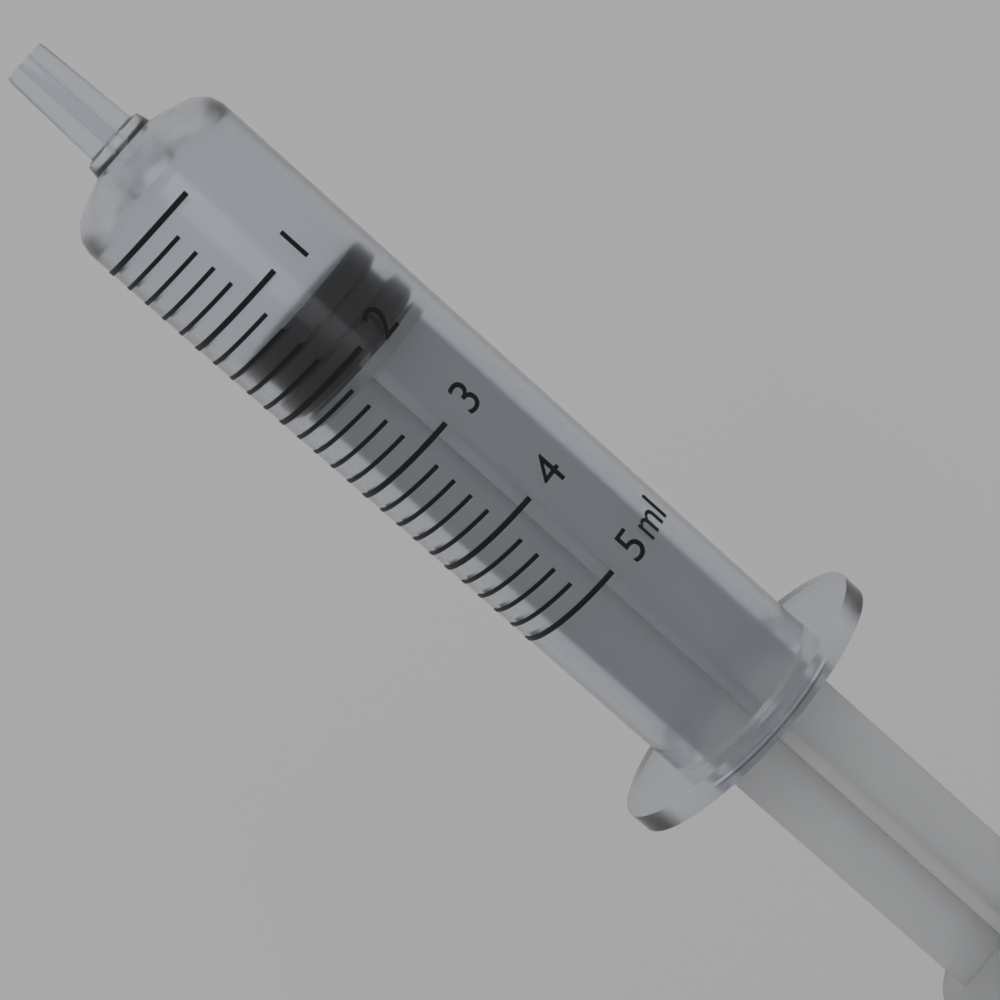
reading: 1.4 ml
